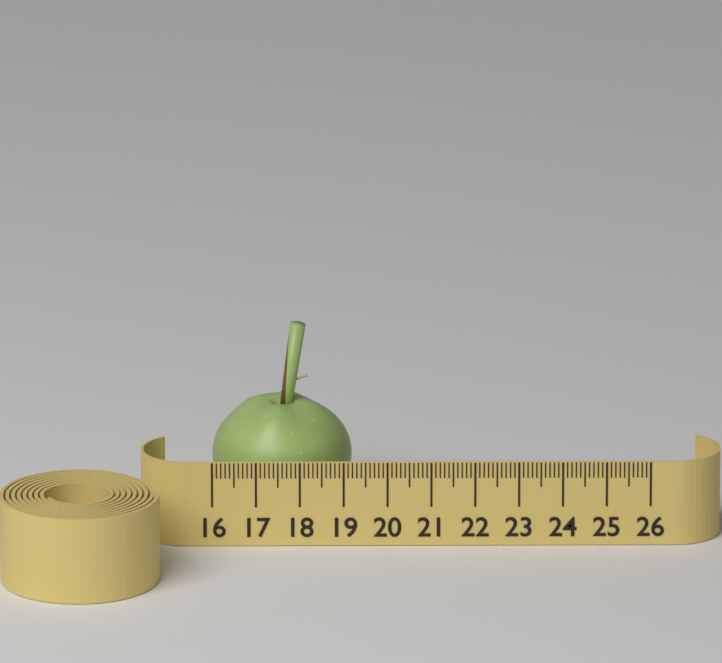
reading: 19.2 (no unit)
